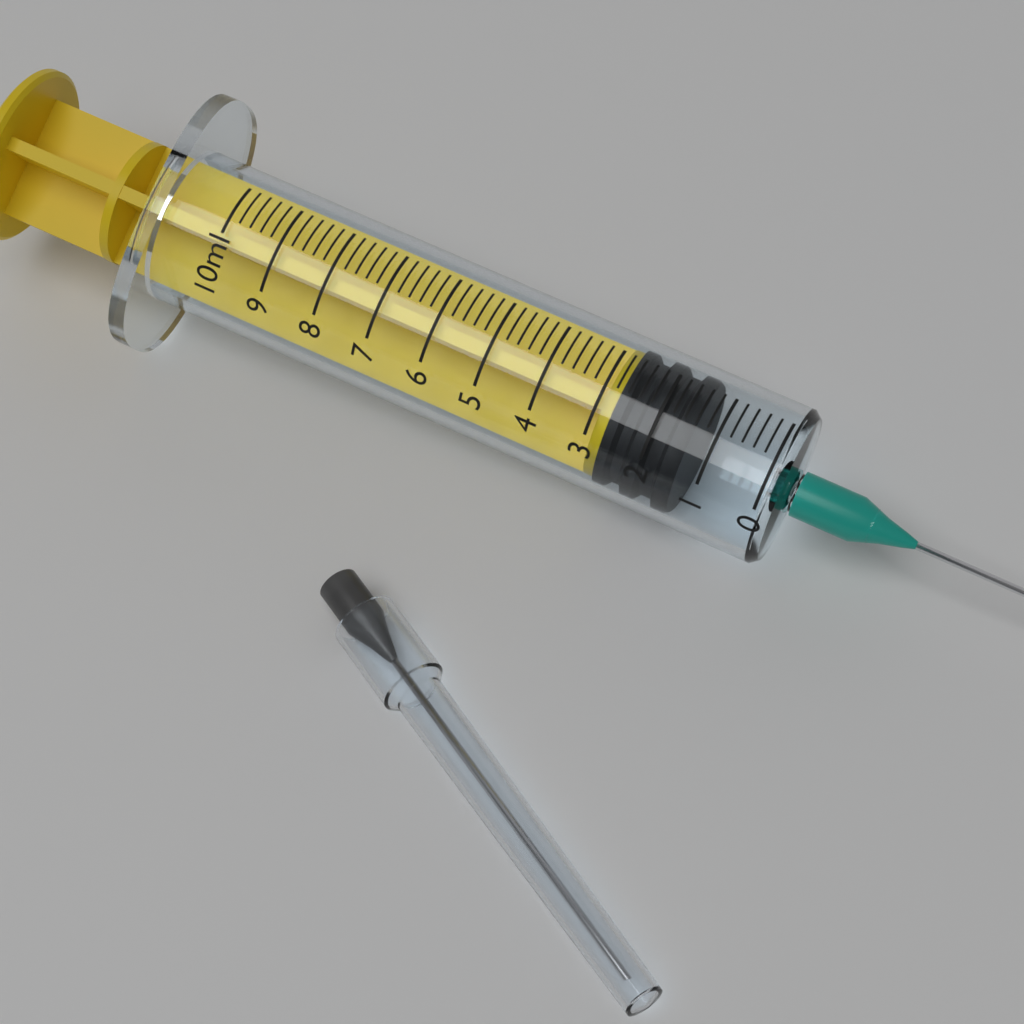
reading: 1.4 ml
